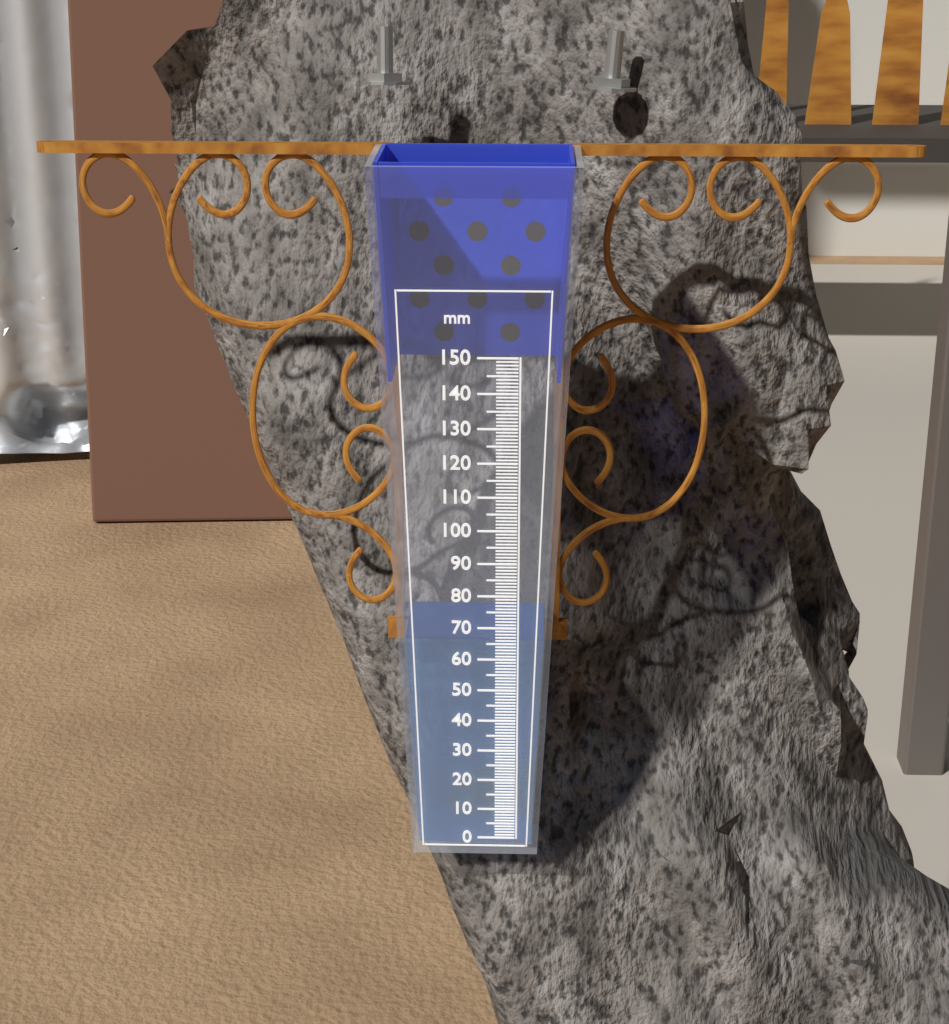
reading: 66 mm
